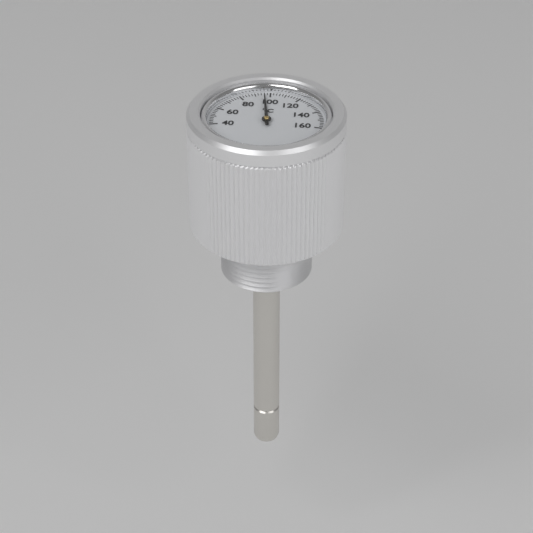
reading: 96 °C
